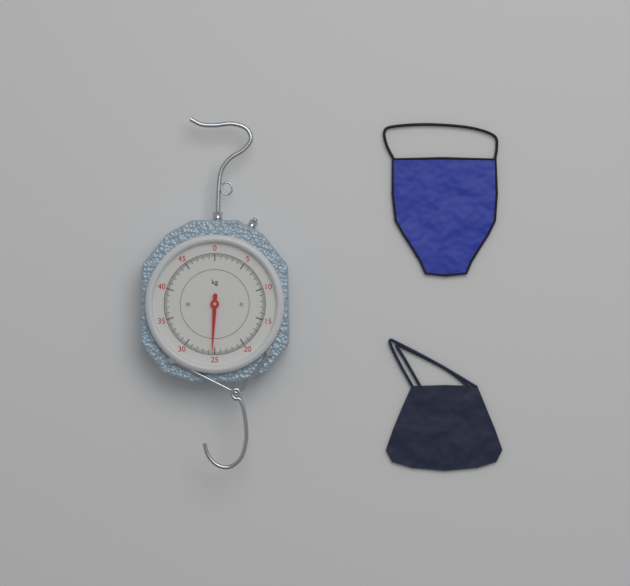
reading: 25.4 kg
